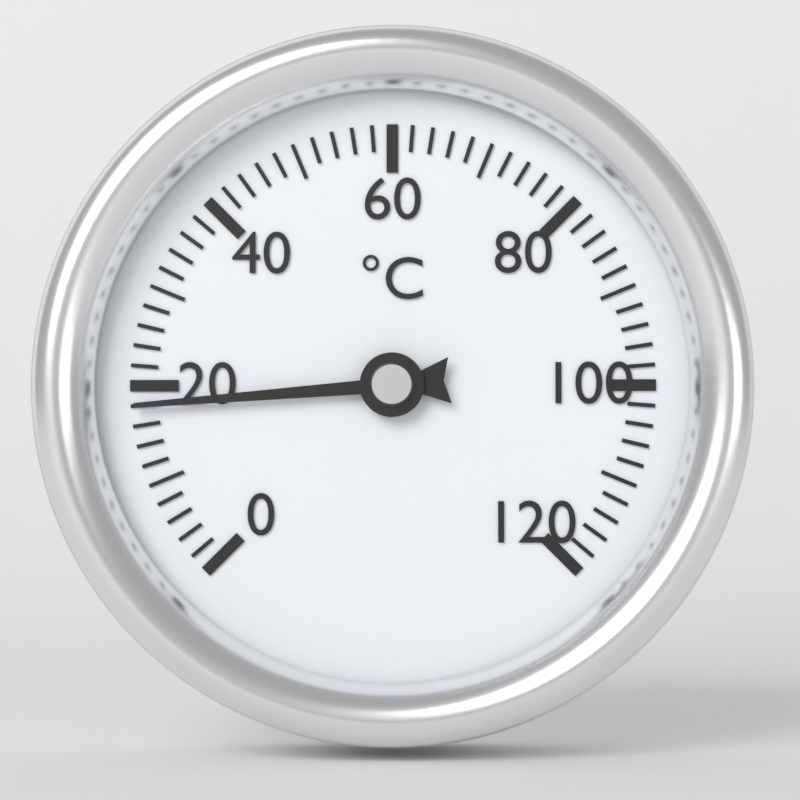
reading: 18 °C
